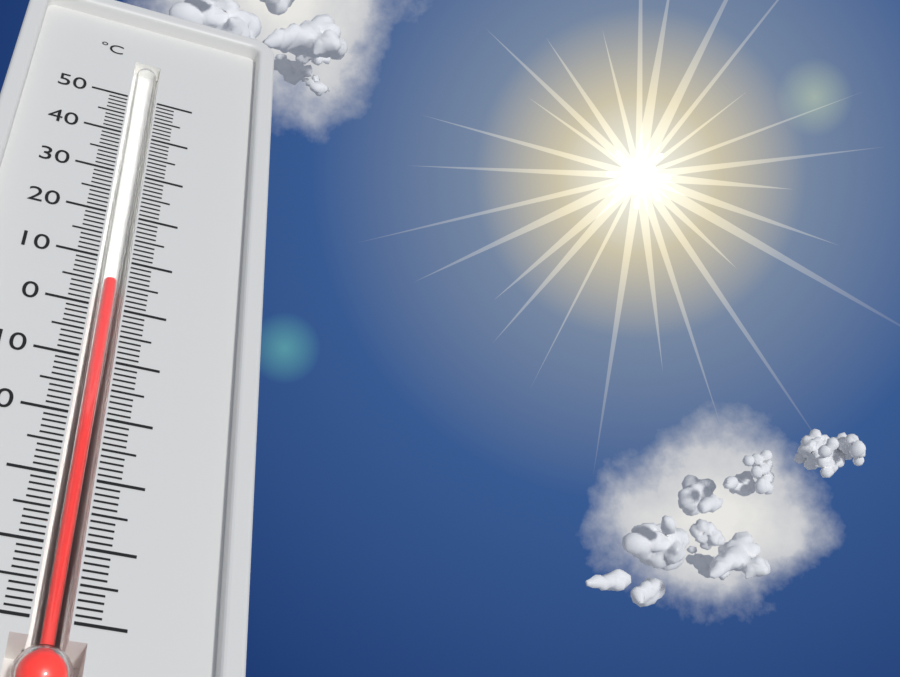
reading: 6 °C
